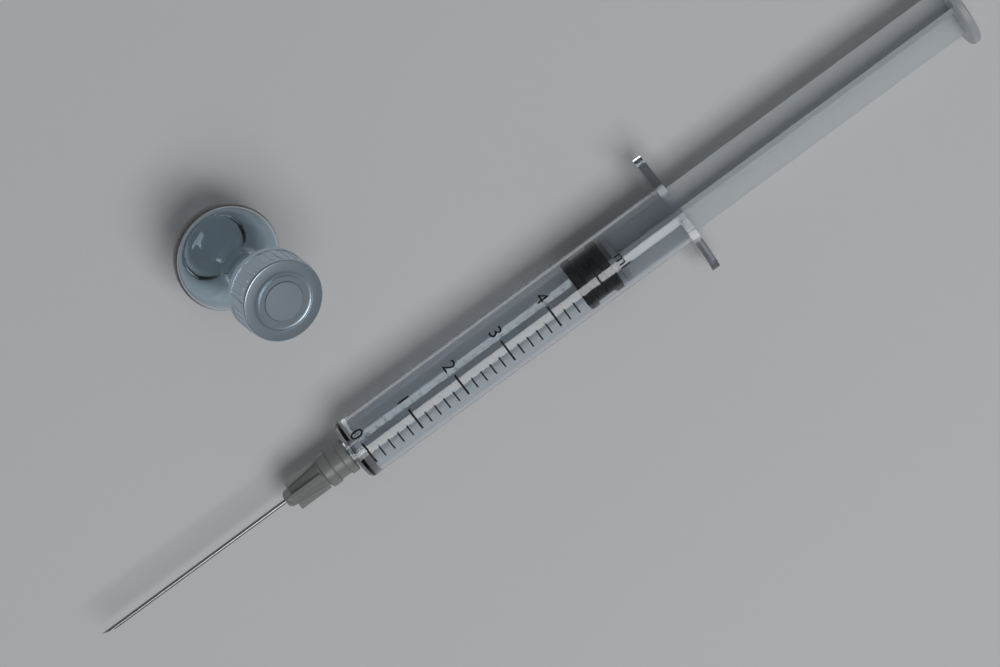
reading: 4.6 ml
